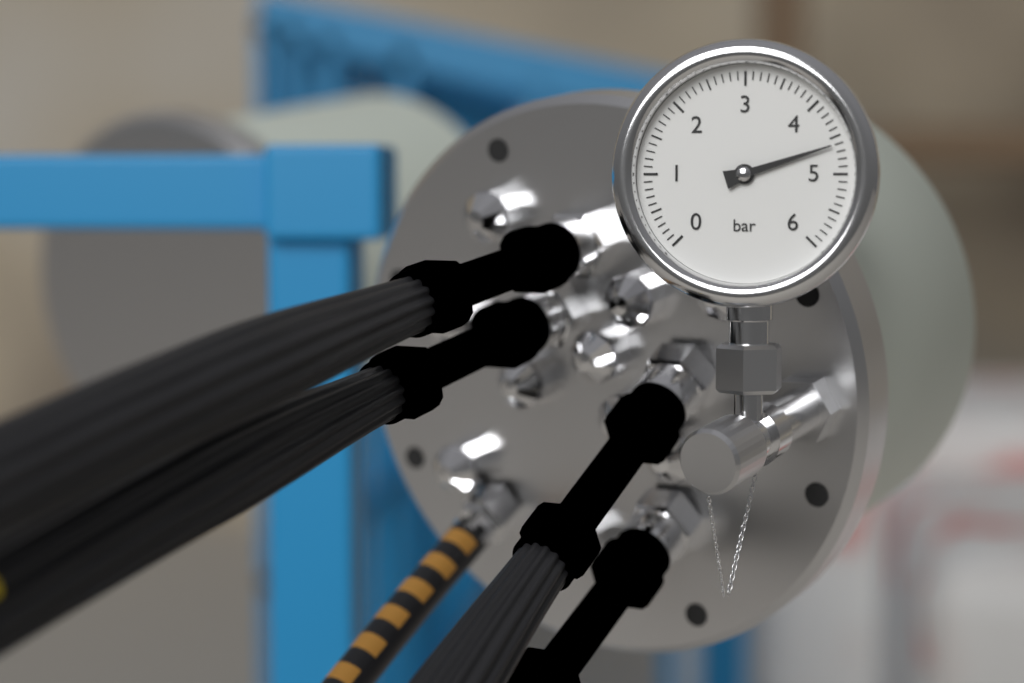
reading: 4.6 bar
